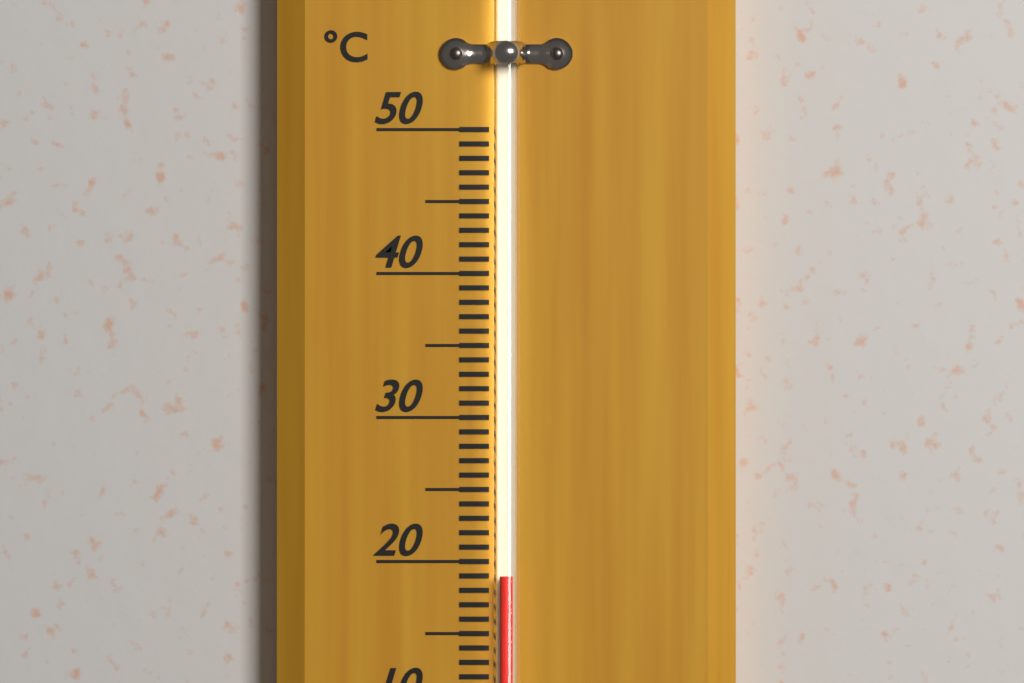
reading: 19 °C
